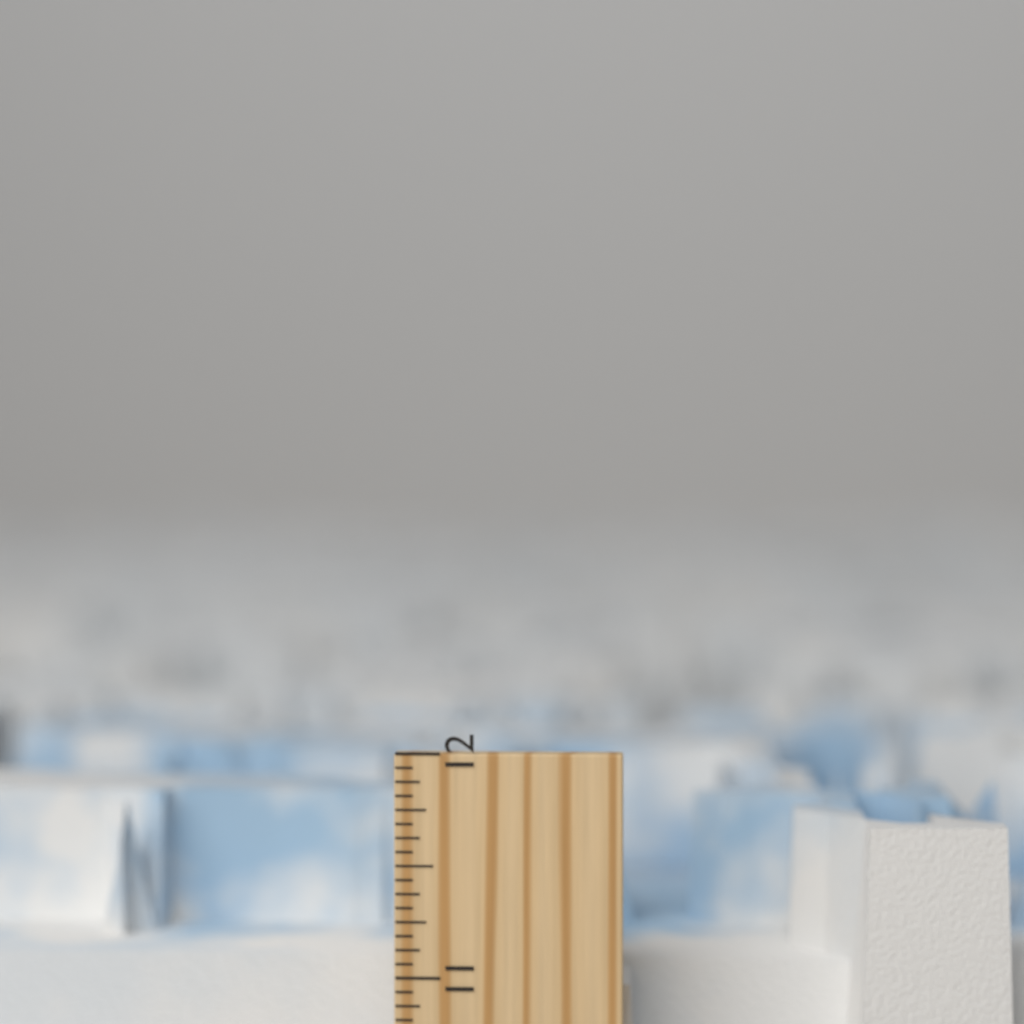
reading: 11.6875 inch
